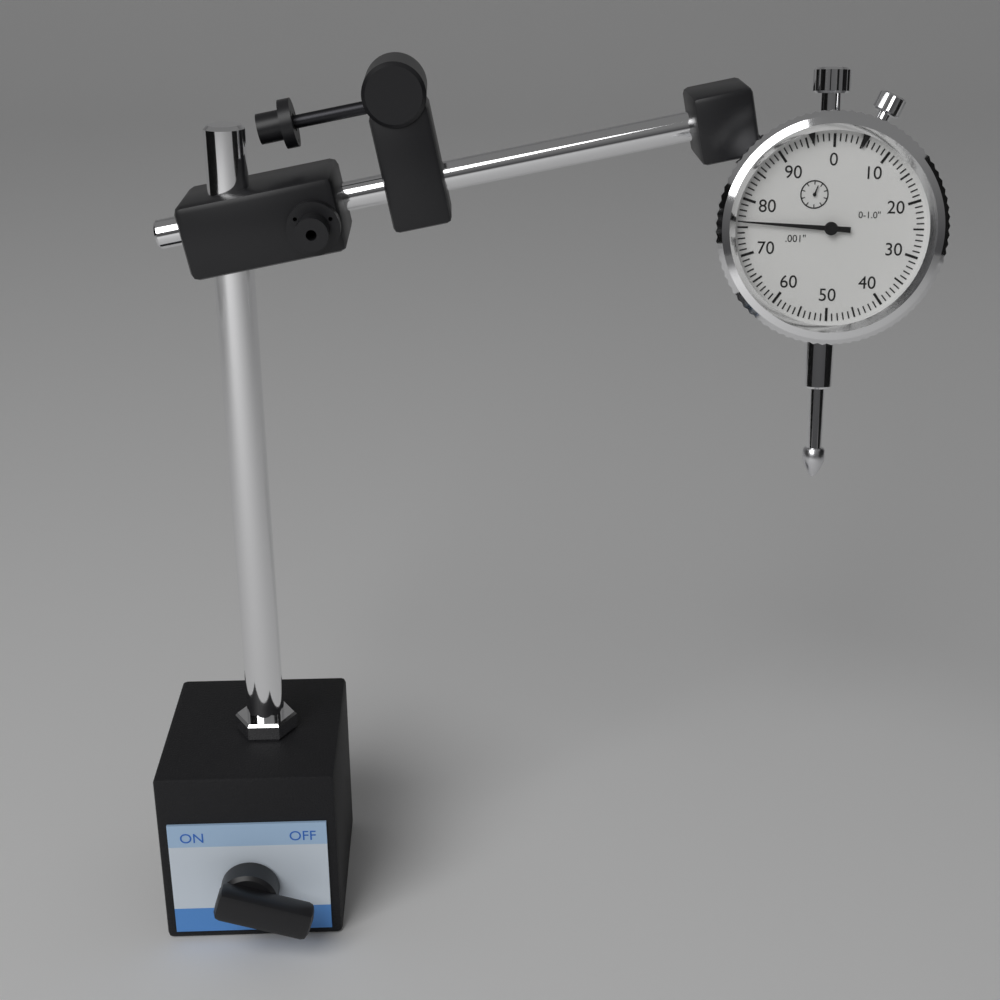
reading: 0.076 in
